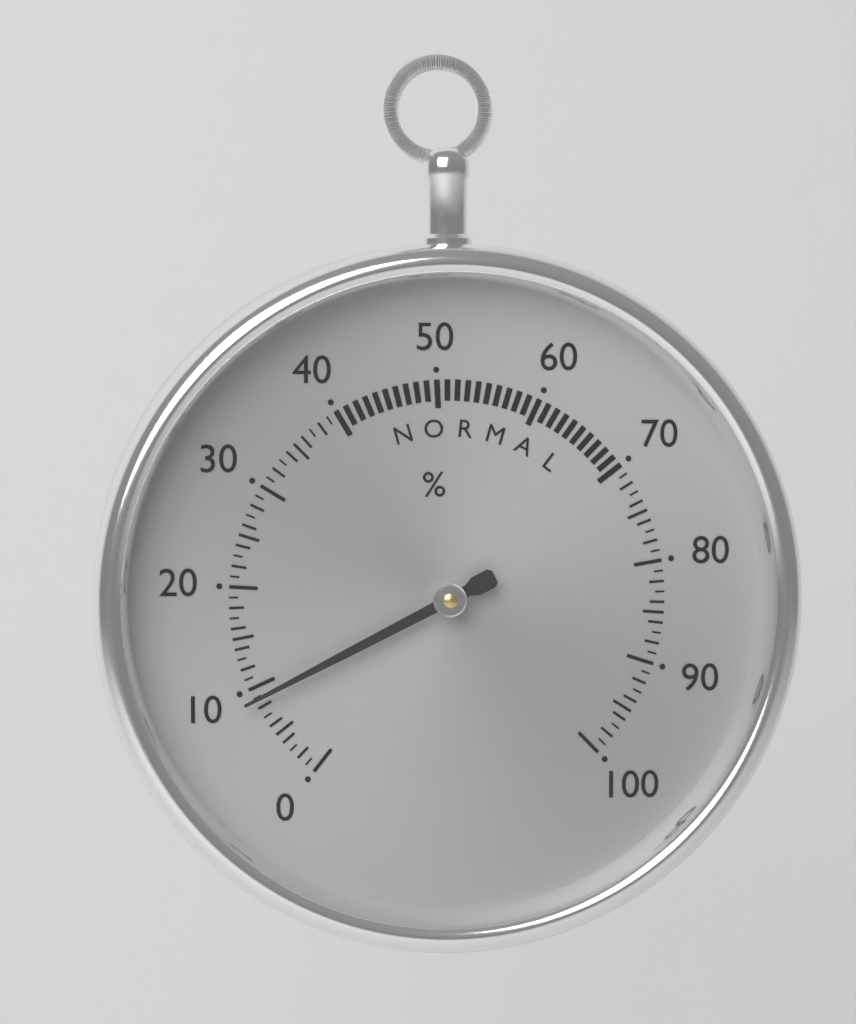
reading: 9 %
